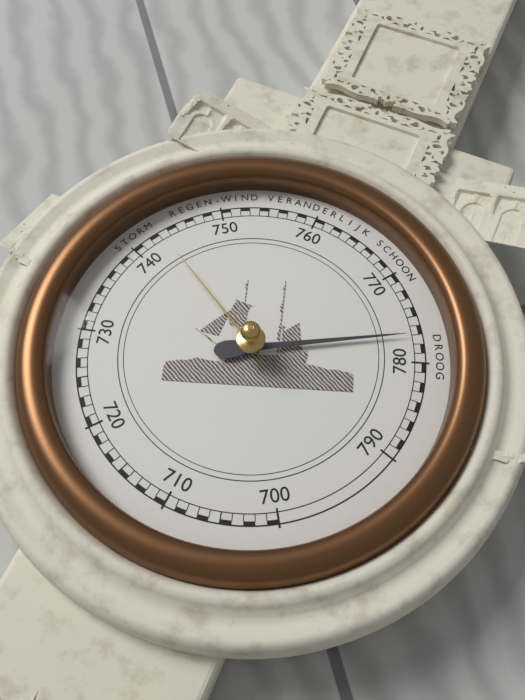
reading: 777 mmHg
